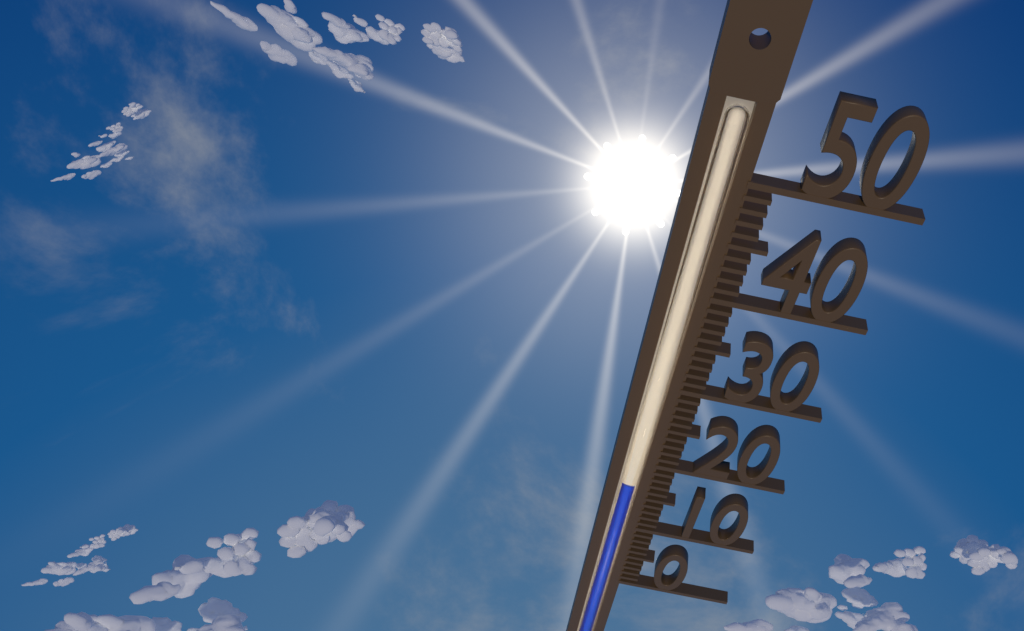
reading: 17 (no unit)
